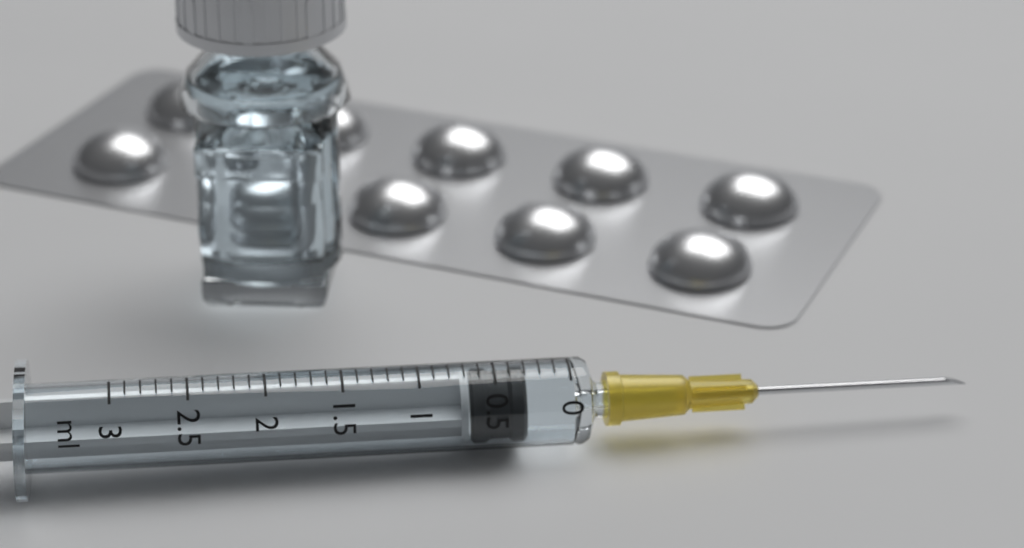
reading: 0.3 ml
